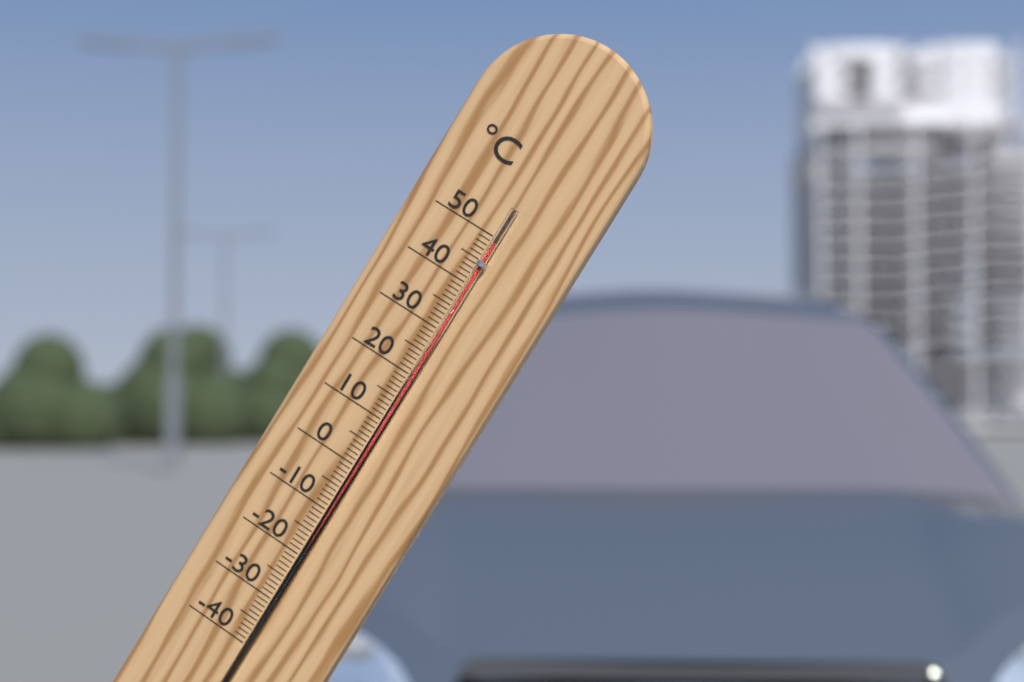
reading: 49 °C
